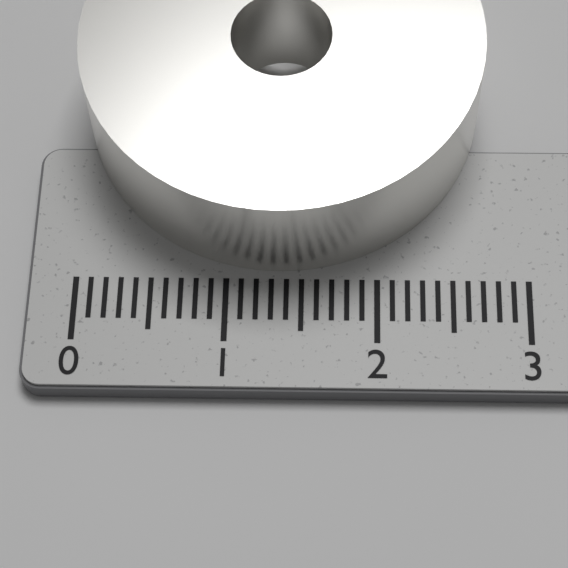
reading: 2.7 (no unit)
